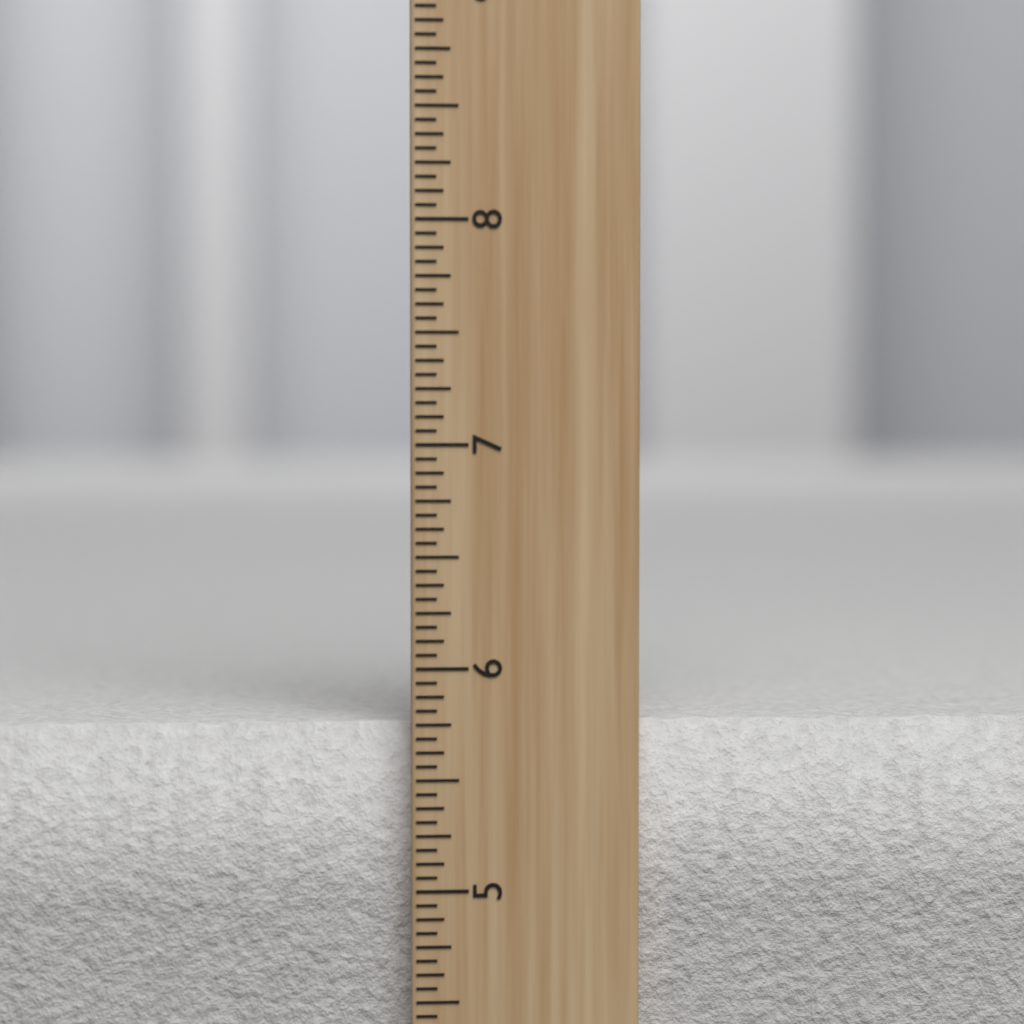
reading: 5.7500 inch
